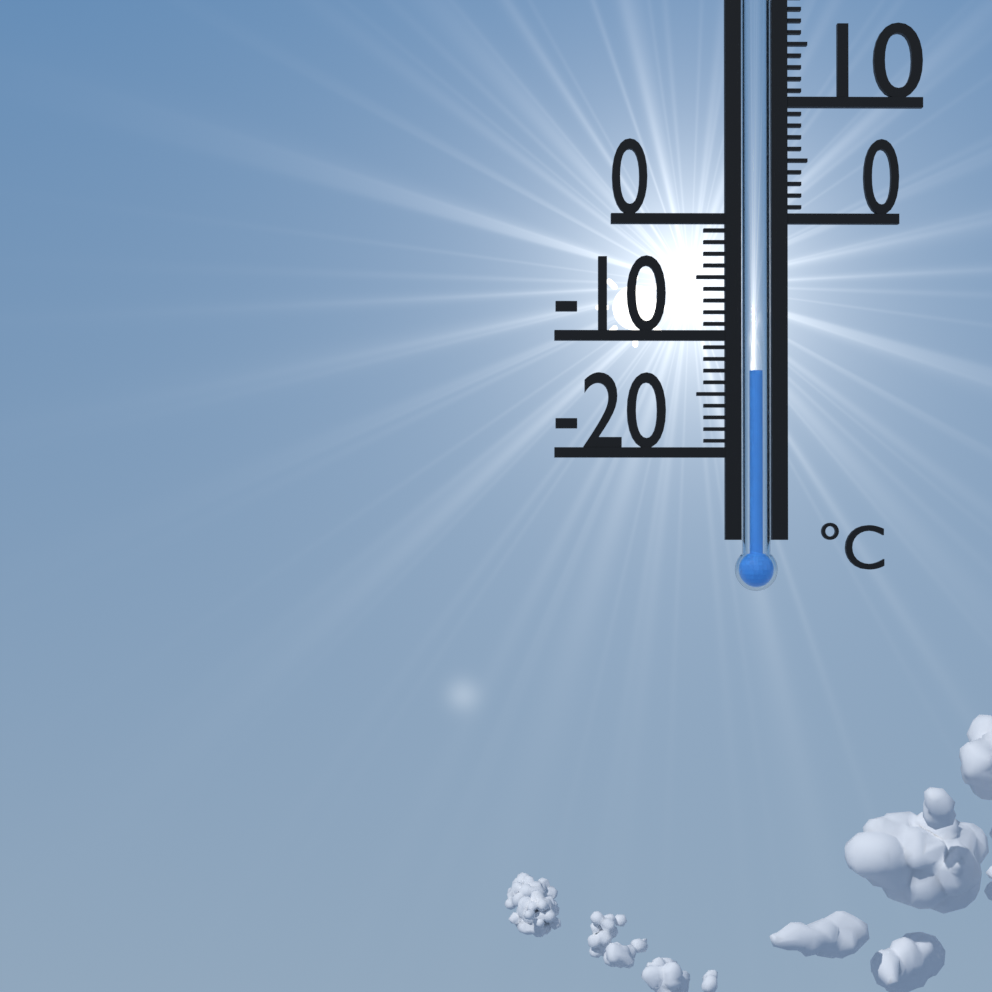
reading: -13 °C
